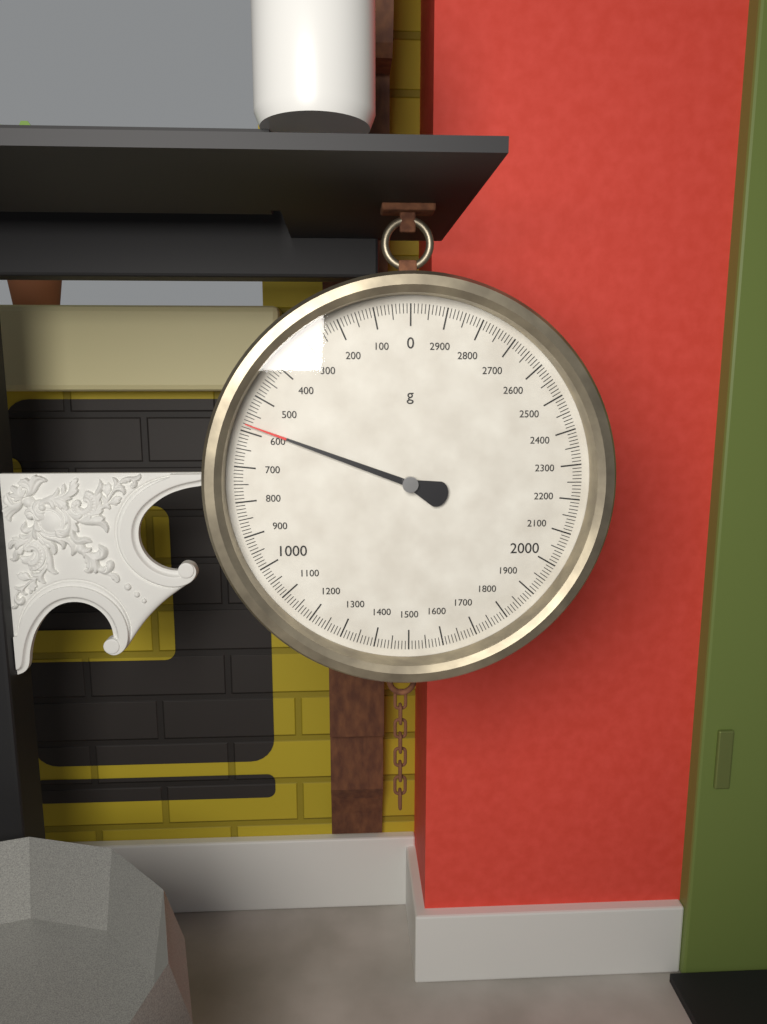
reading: 580 g
